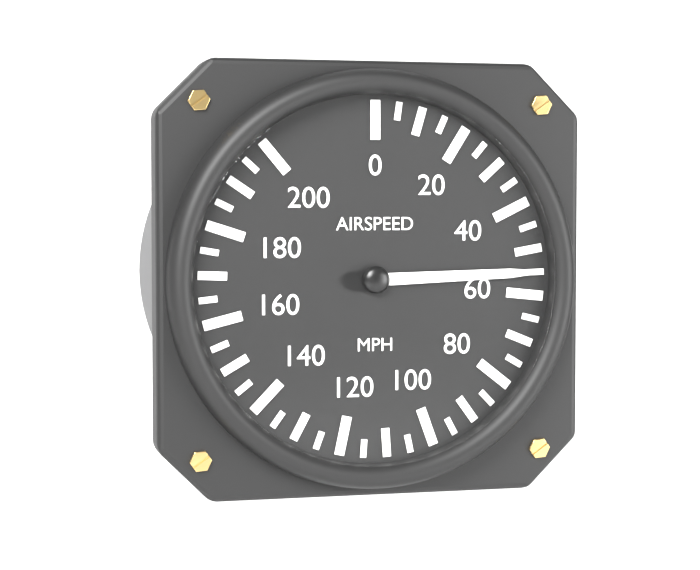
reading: 55 mph
